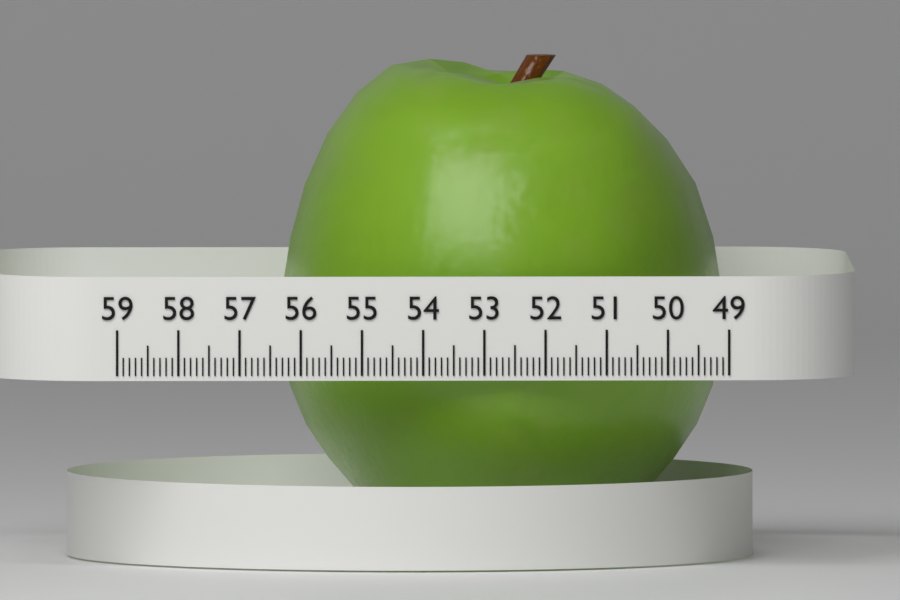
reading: 56.2 (no unit)
